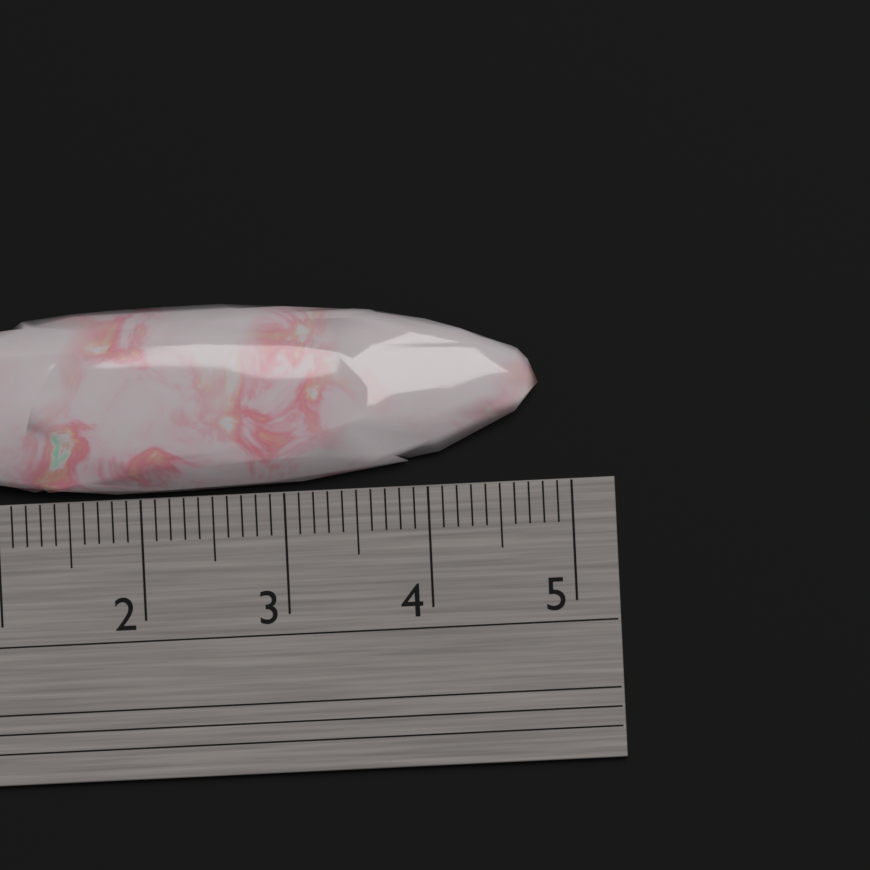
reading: 4.8 cm
